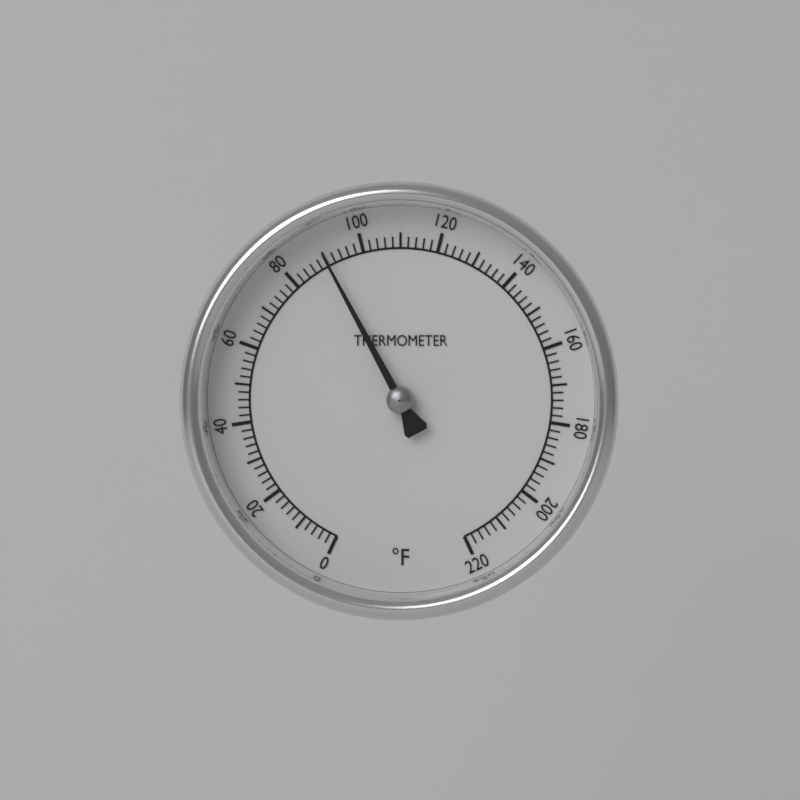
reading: 90 °F
